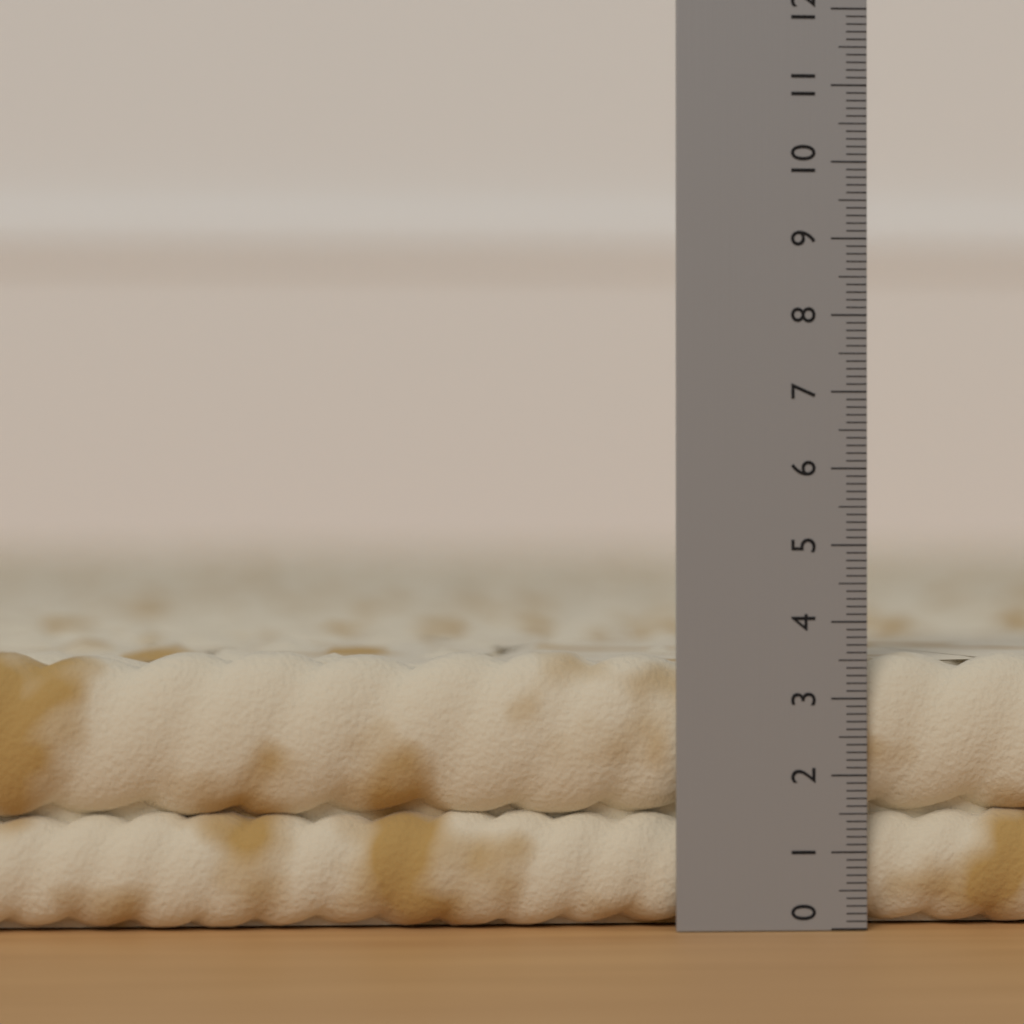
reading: 3.6 (no unit)
